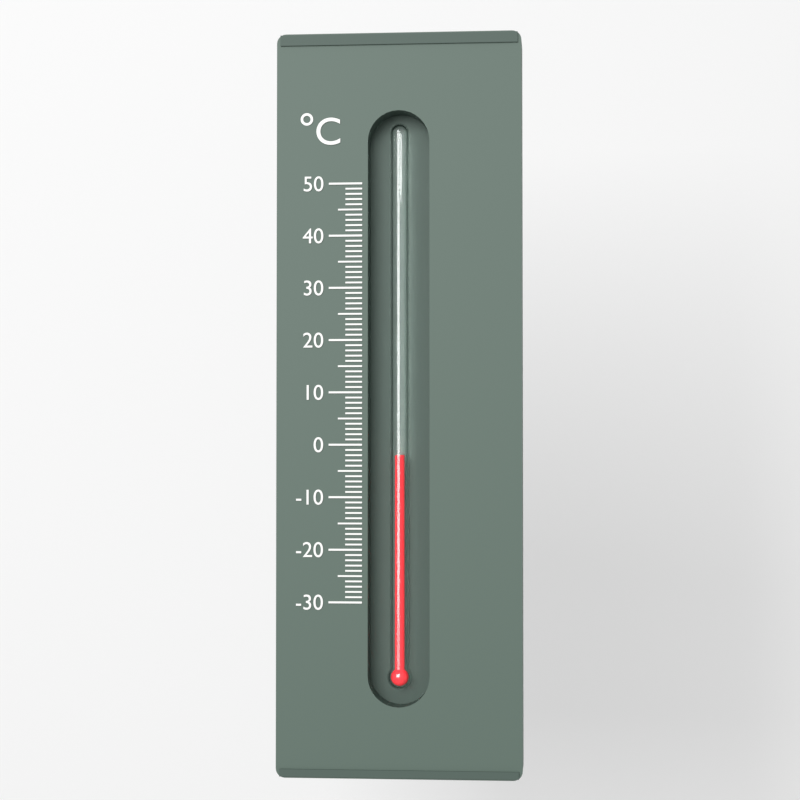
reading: -2 °C
